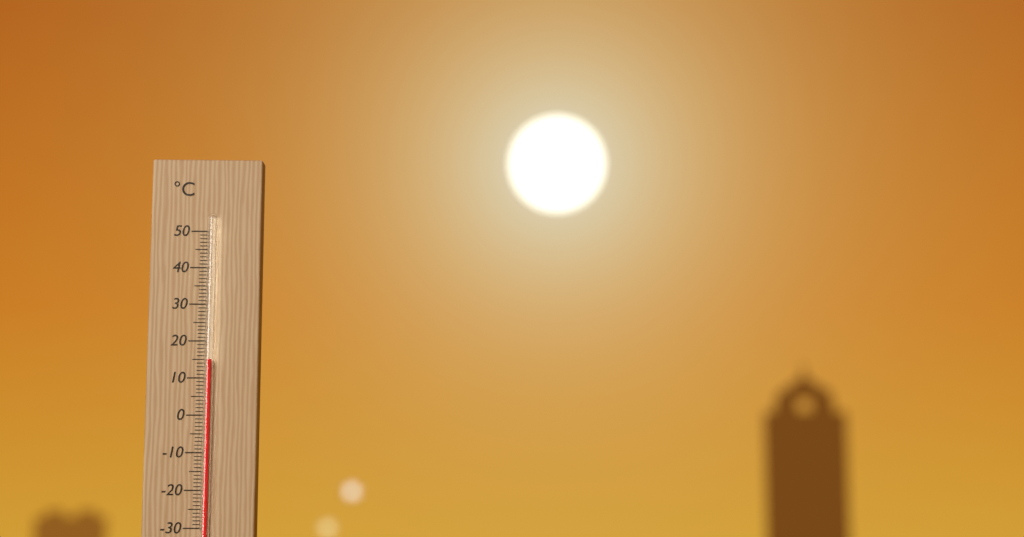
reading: 15 °C
